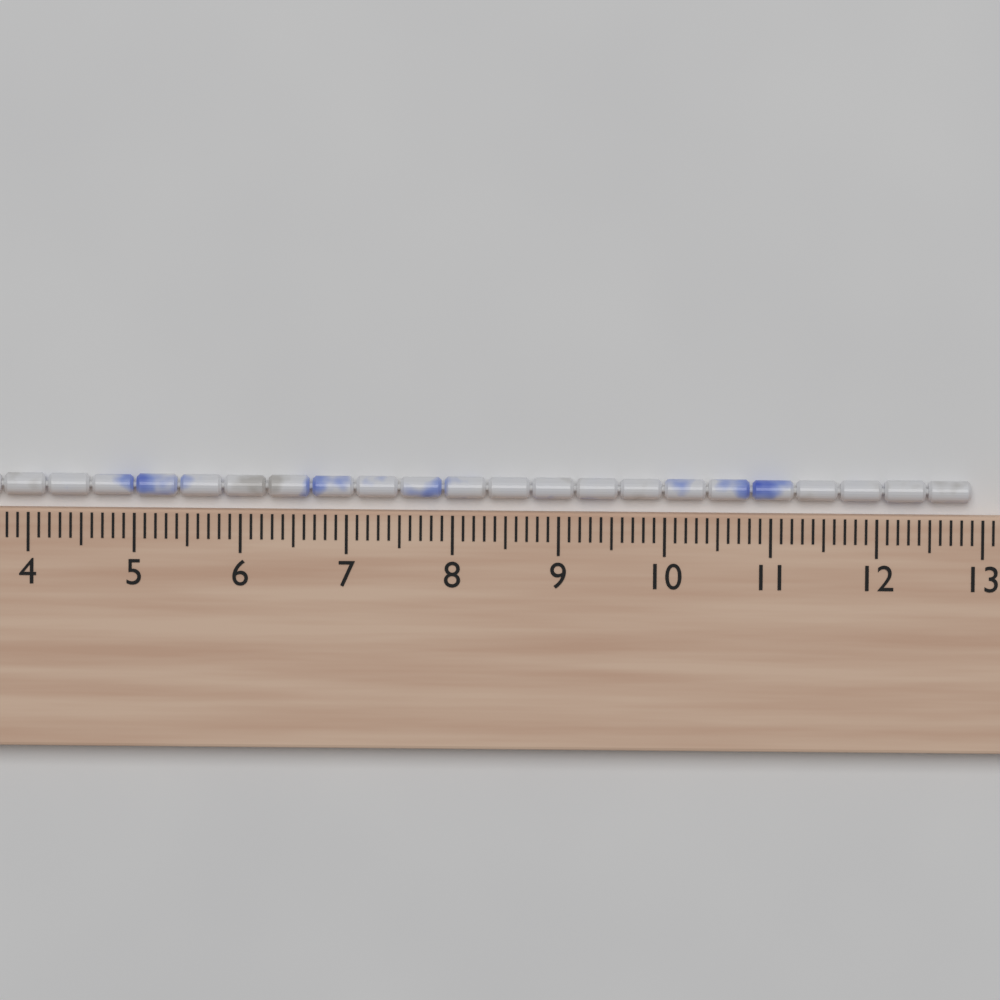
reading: 12.9 cm
